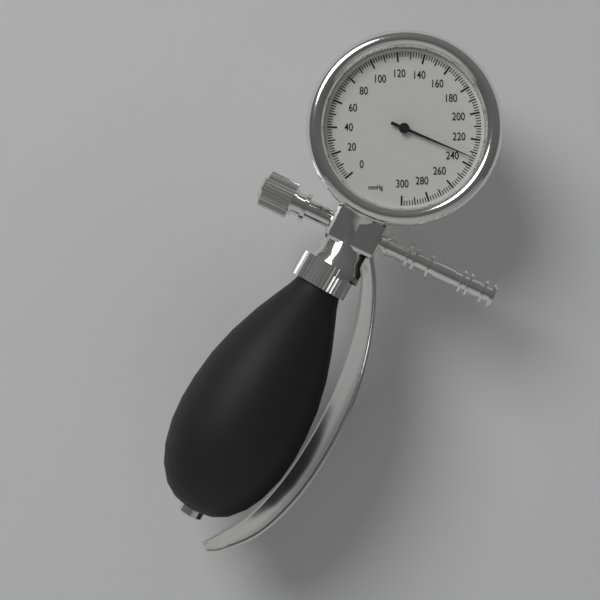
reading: 234 mmHg
